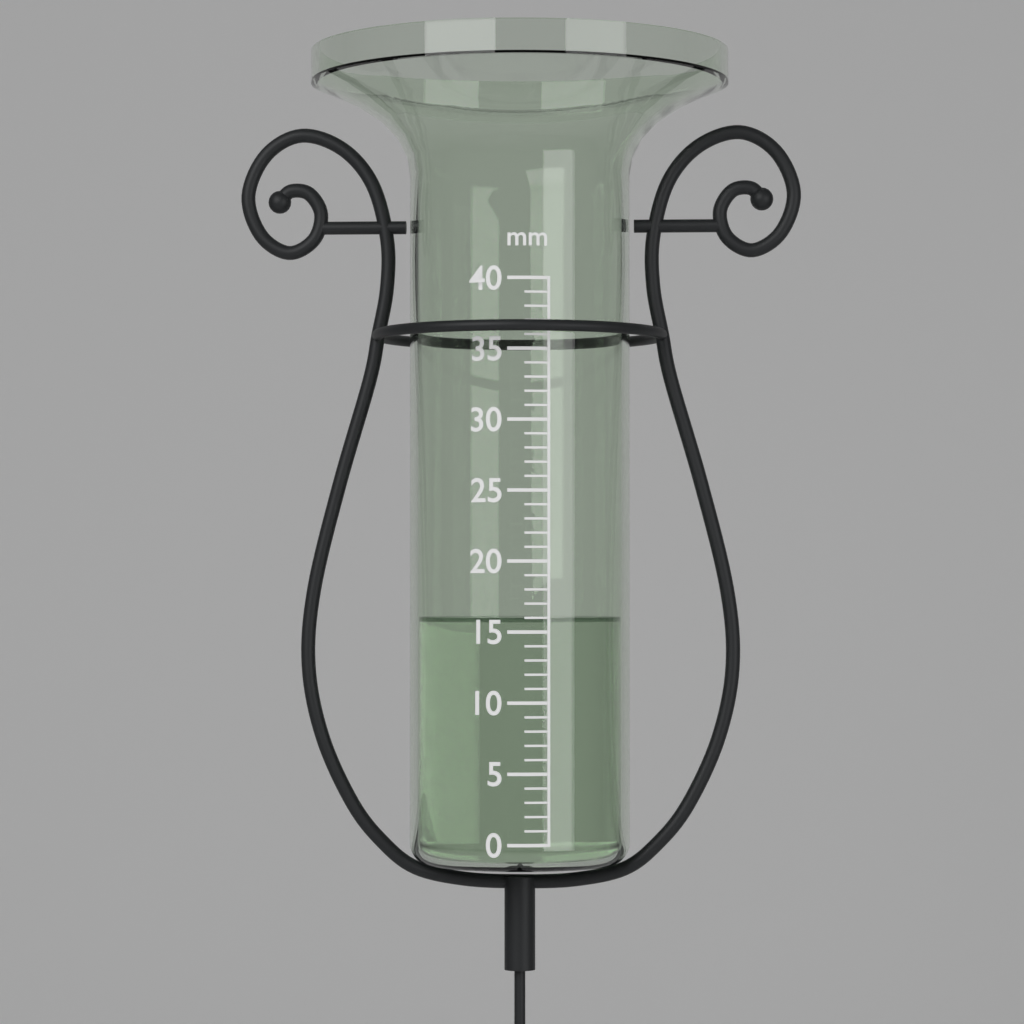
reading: 16 mm
